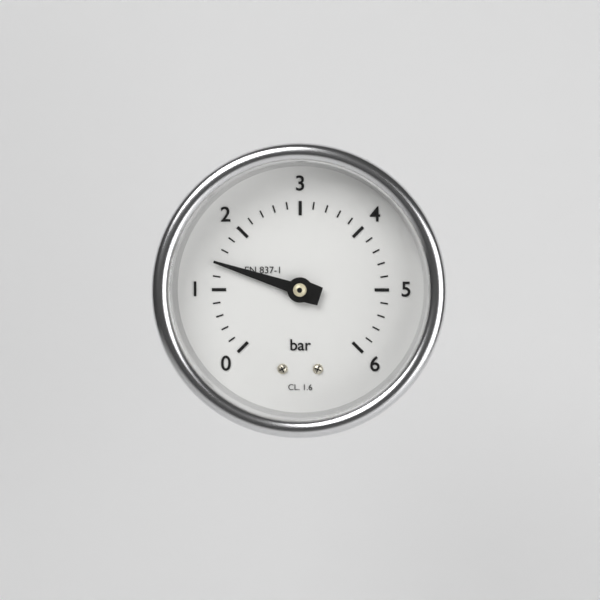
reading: 1.4 bar
